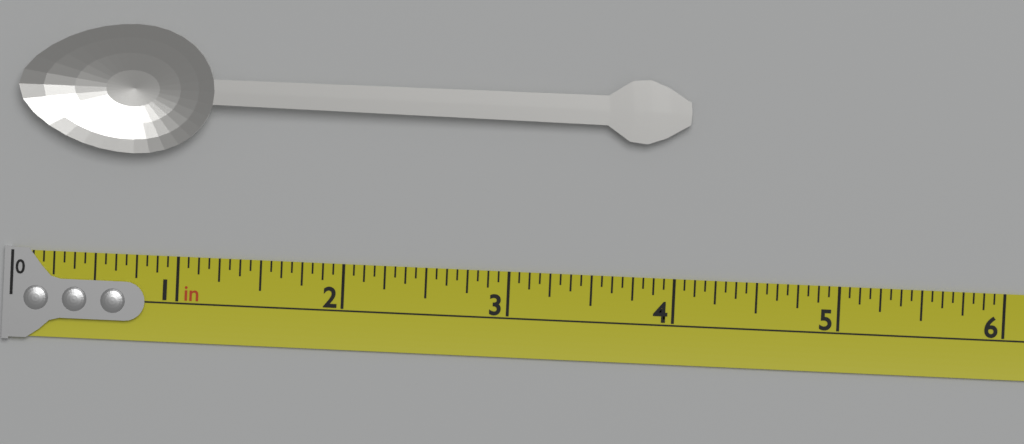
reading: 4.0625 in
